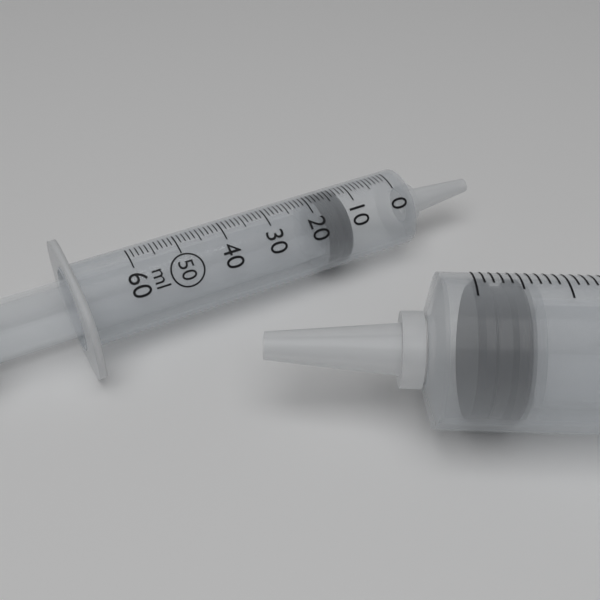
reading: 12 ml
